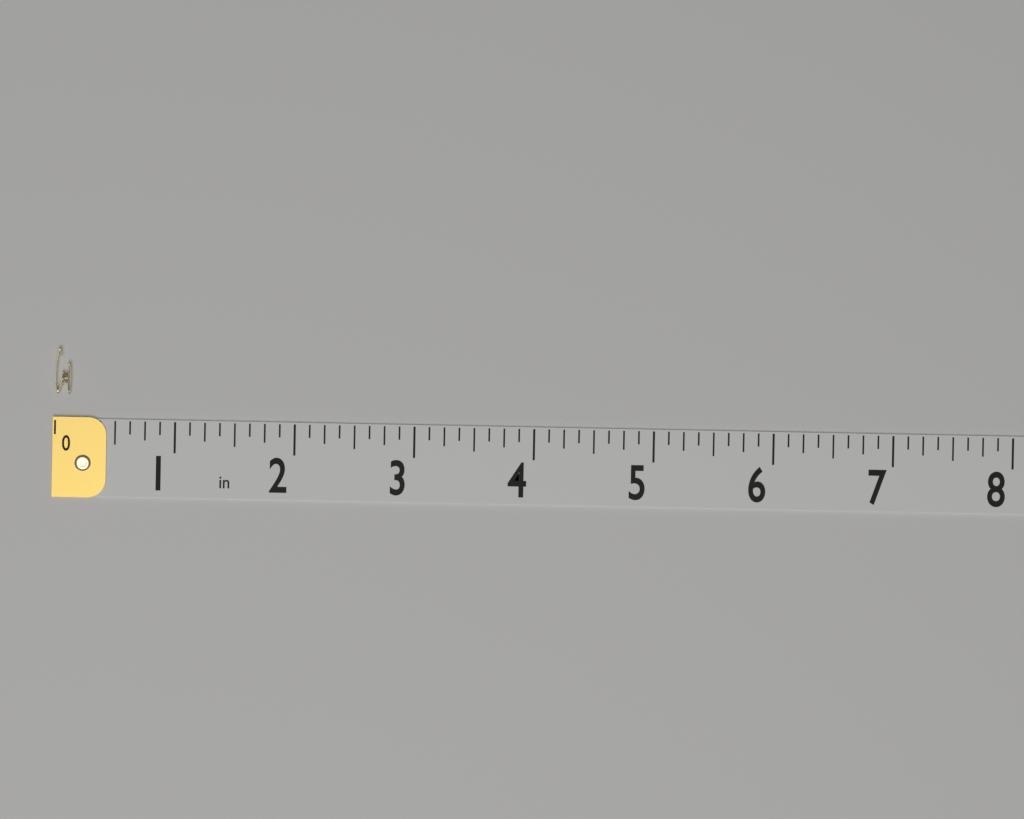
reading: 0.125 in
